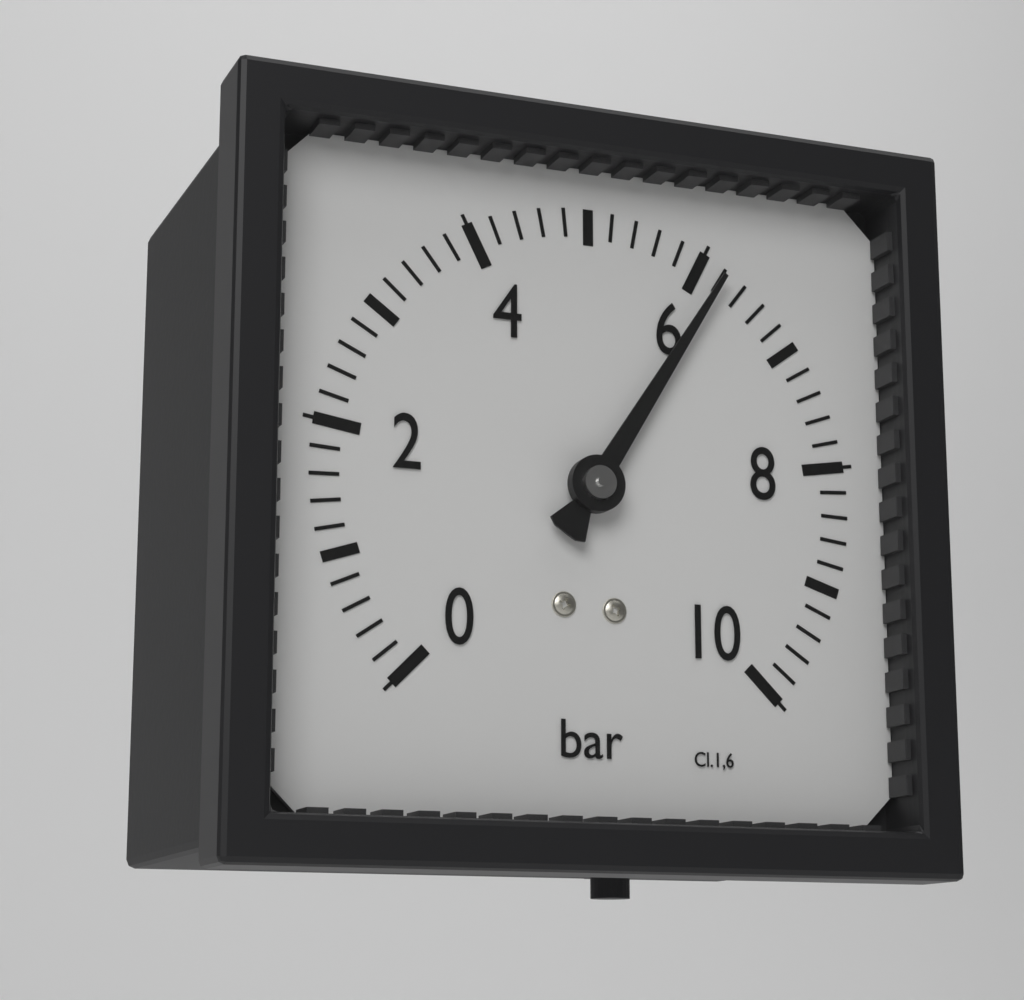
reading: 6.2 bar
